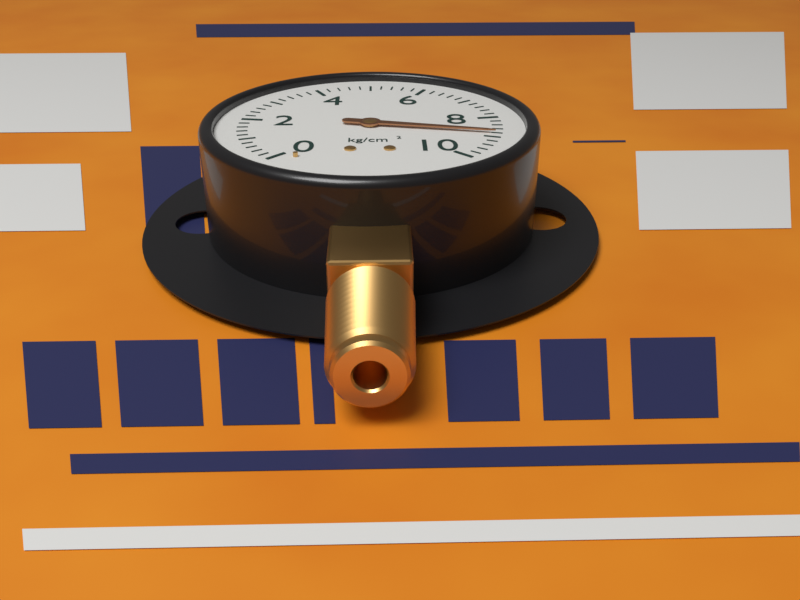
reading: 8.8 kg/cm²
